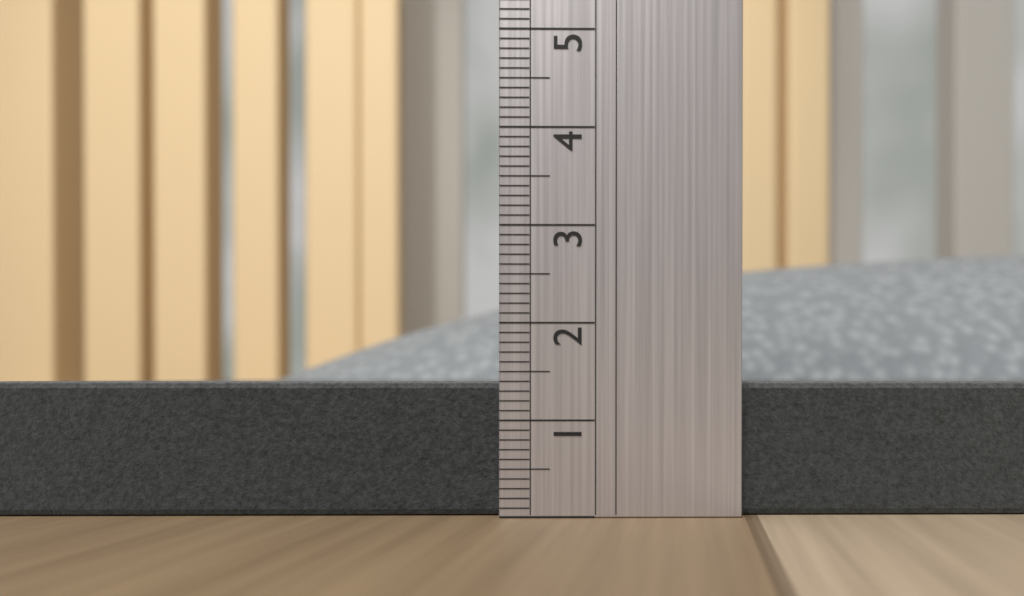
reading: 1.4 (no unit)
